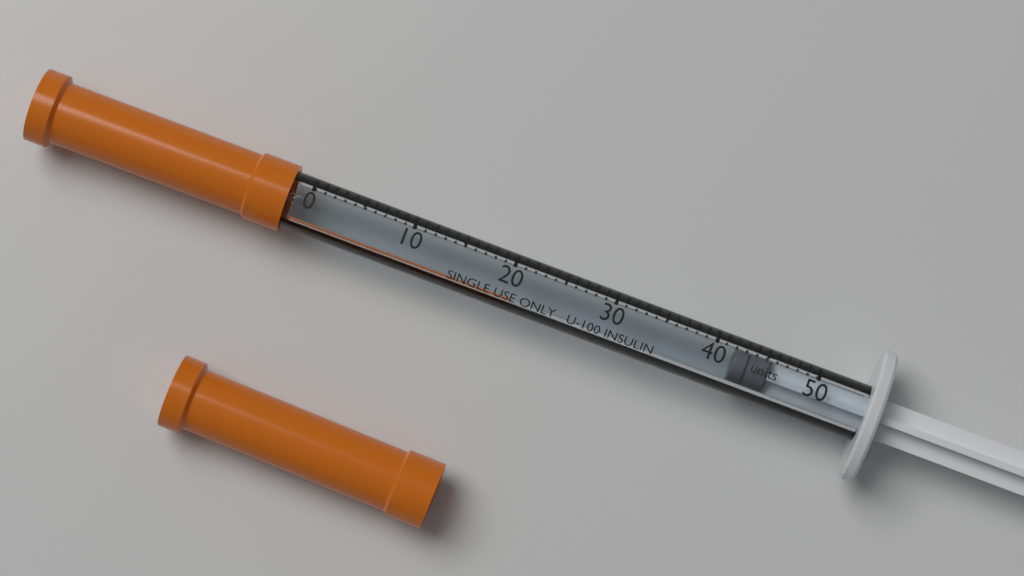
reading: 42 units
